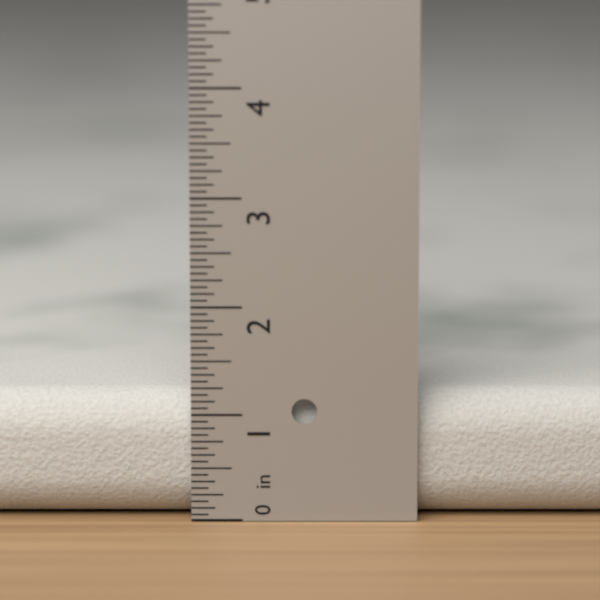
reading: 1.1875 in
